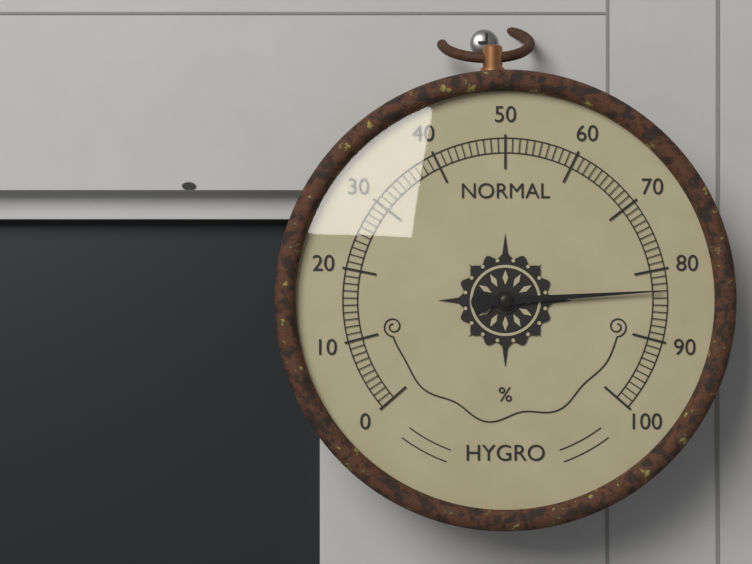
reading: 83 %
